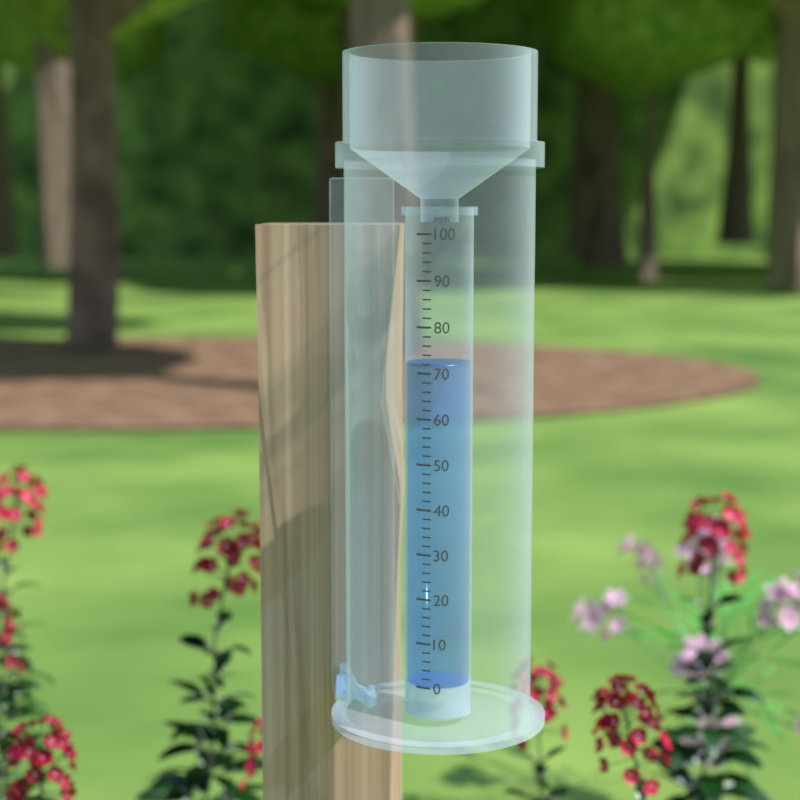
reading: 72 mm
